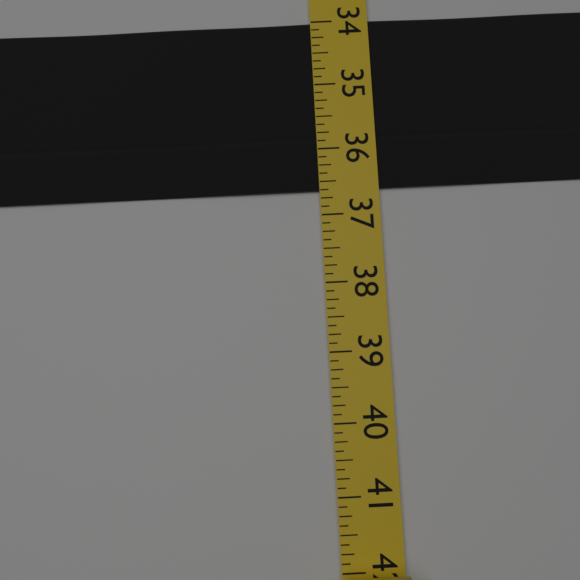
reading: 36.625 (no unit)
